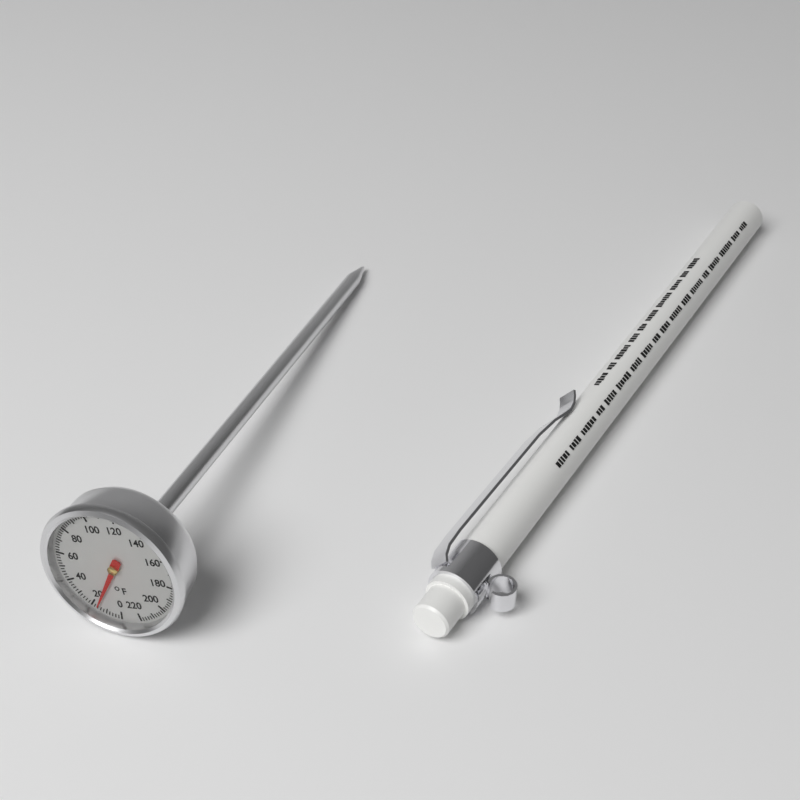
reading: 16 °F
